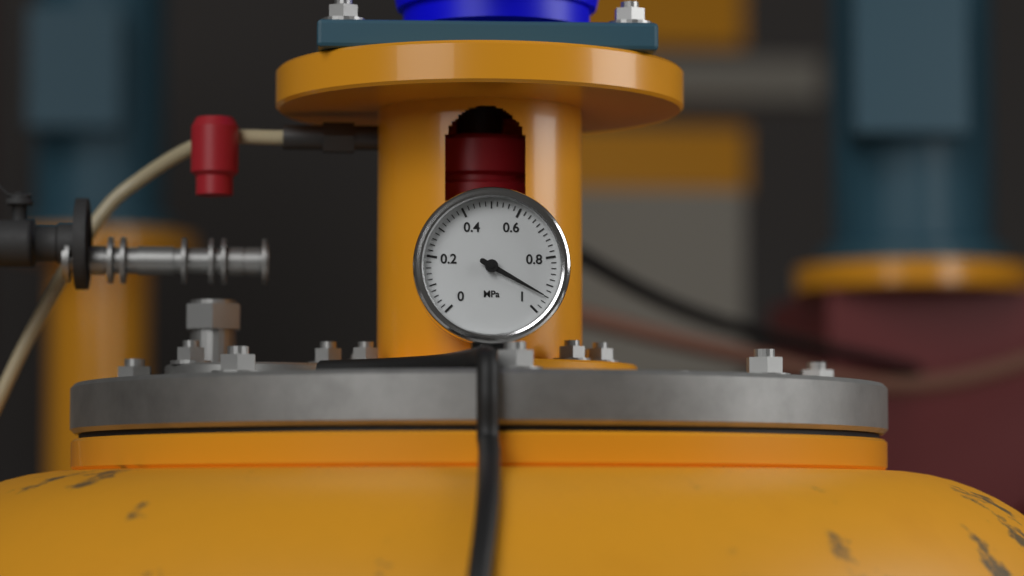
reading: 0.94 MPa
